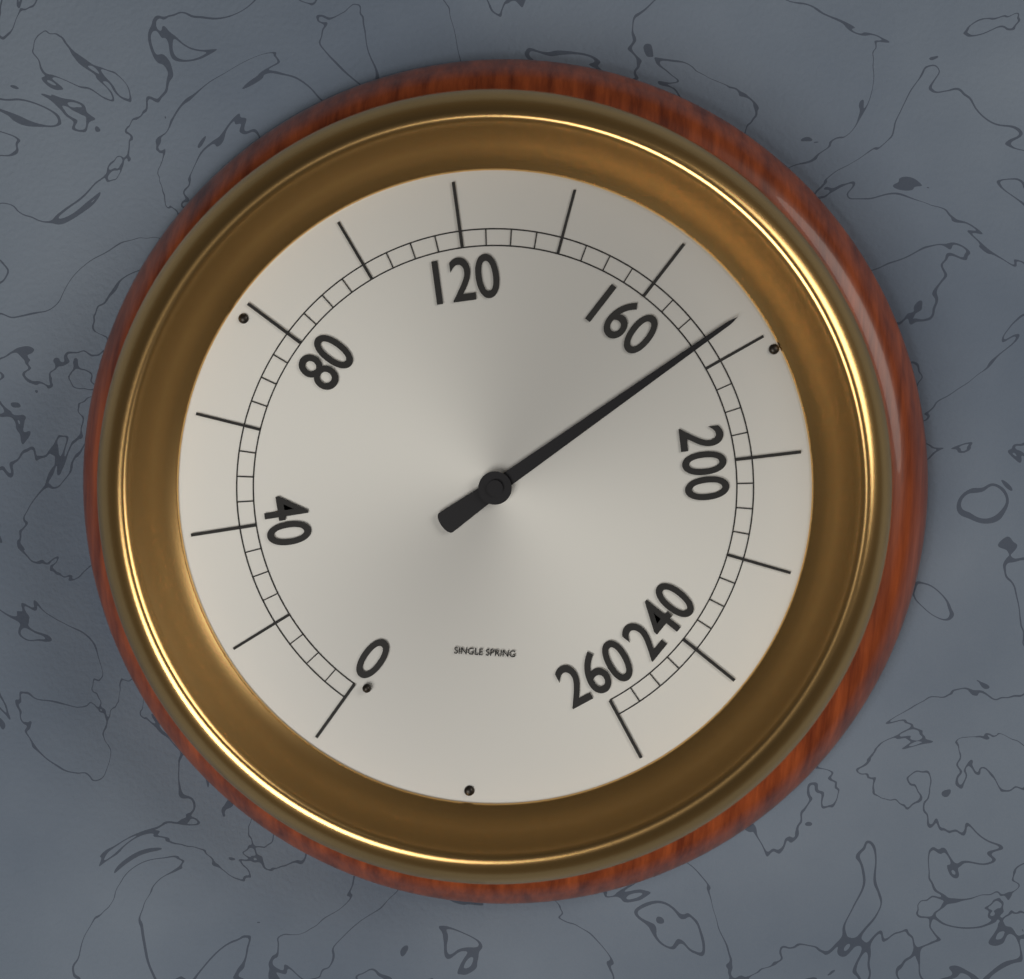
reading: 175 (no unit)
